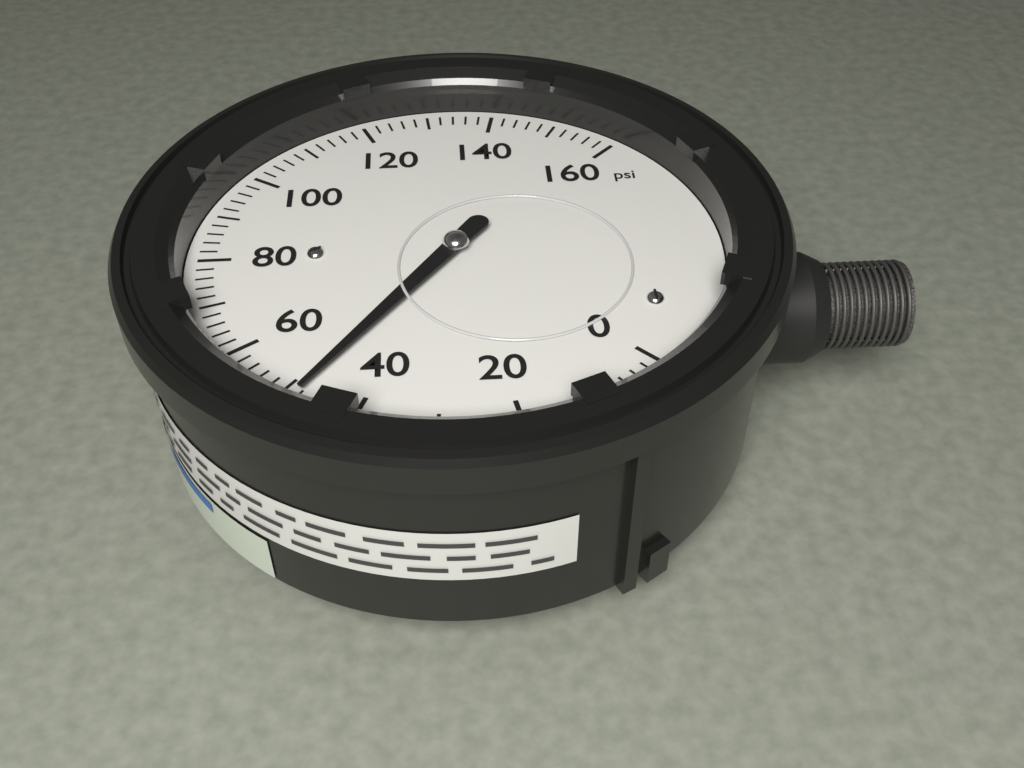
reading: 48 psi
